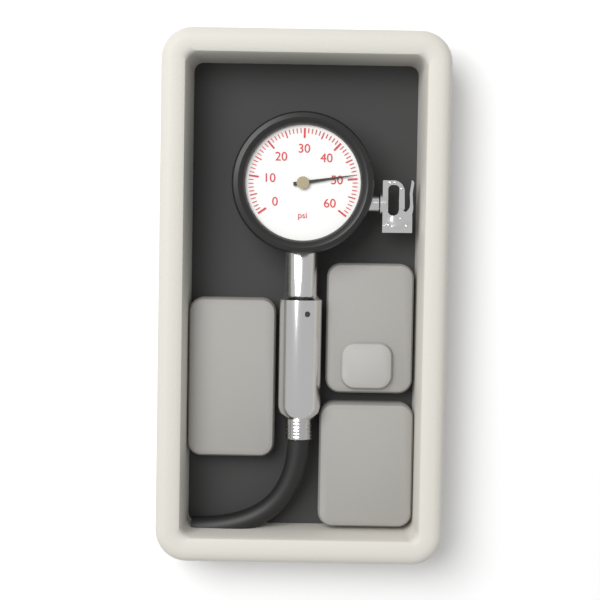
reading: 49 psi
